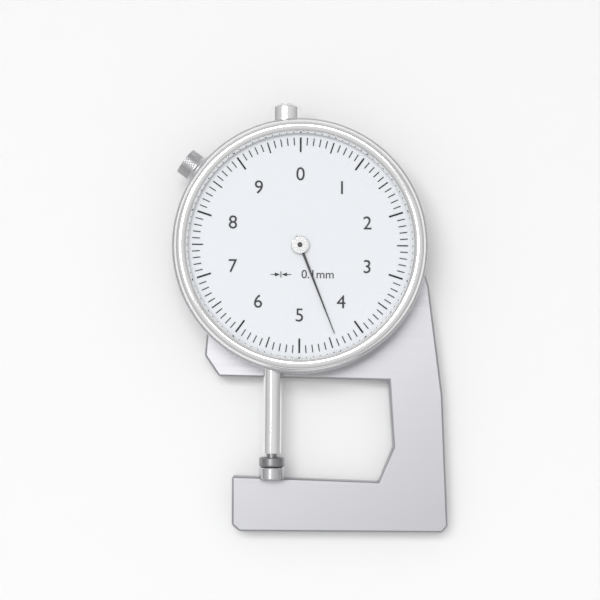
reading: 4.4 mm
